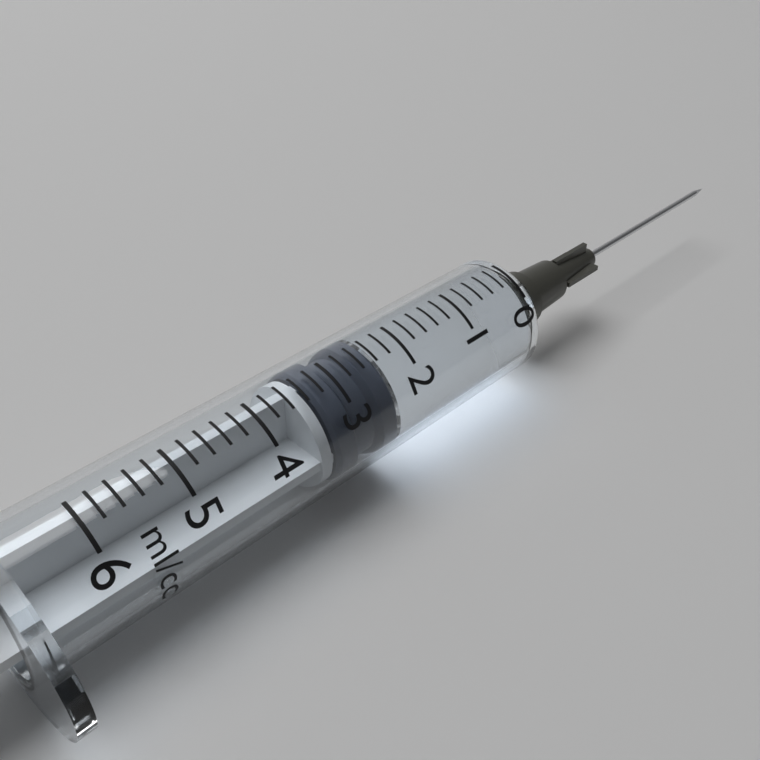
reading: 2.4 ml
